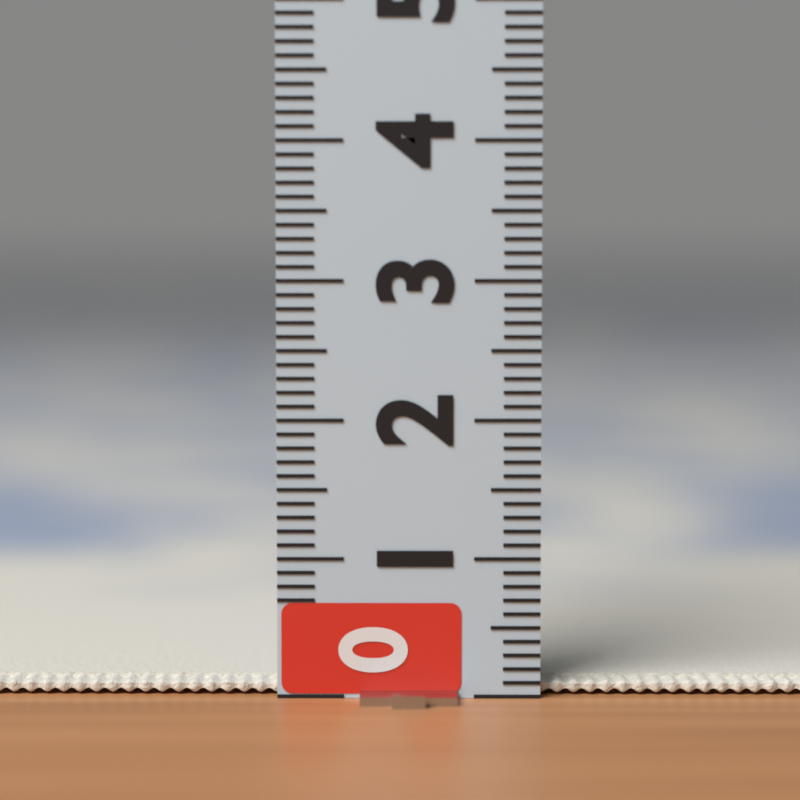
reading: 0.1 (no unit)
